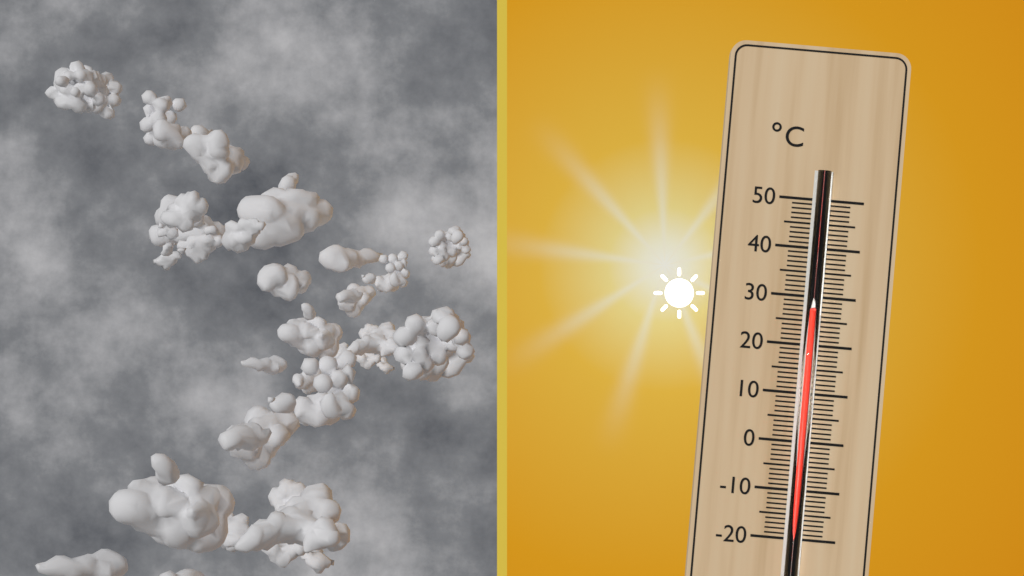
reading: 27 °C
